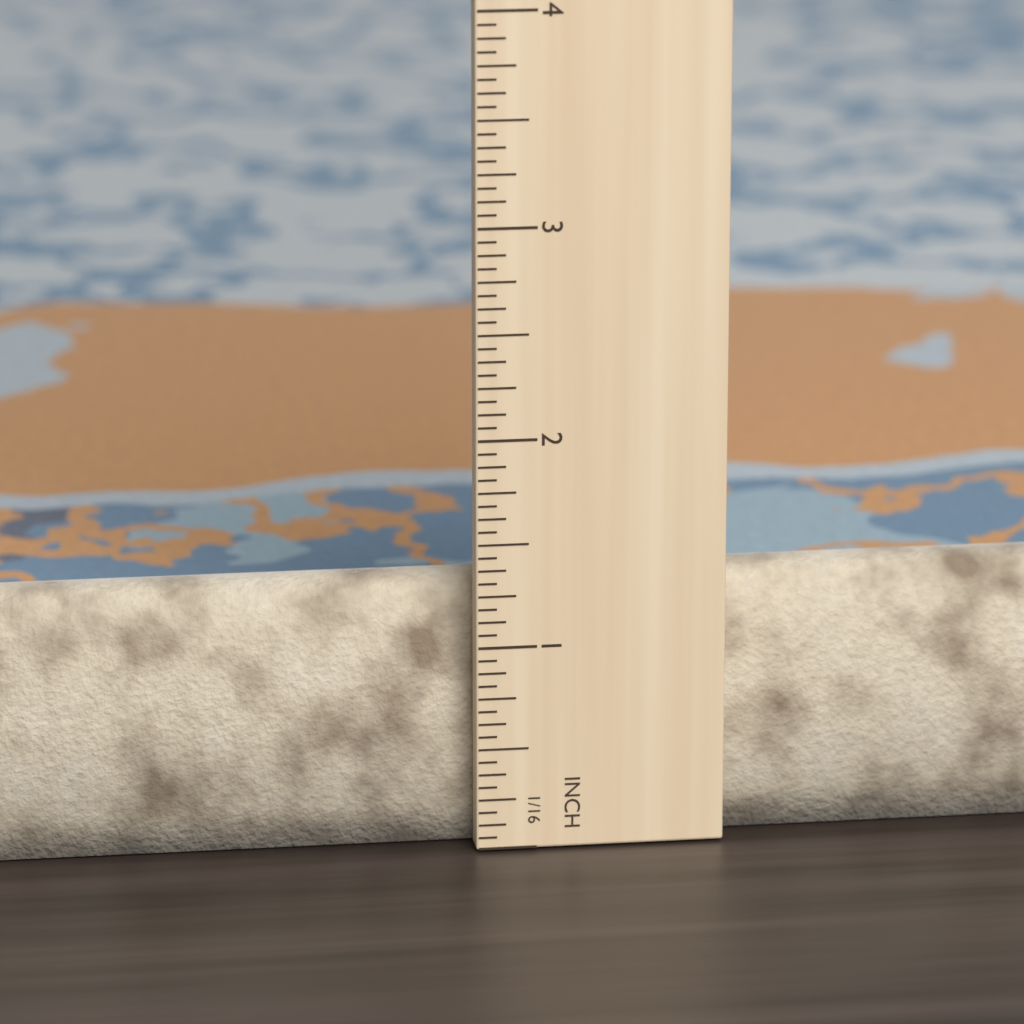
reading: 1.2500 in
